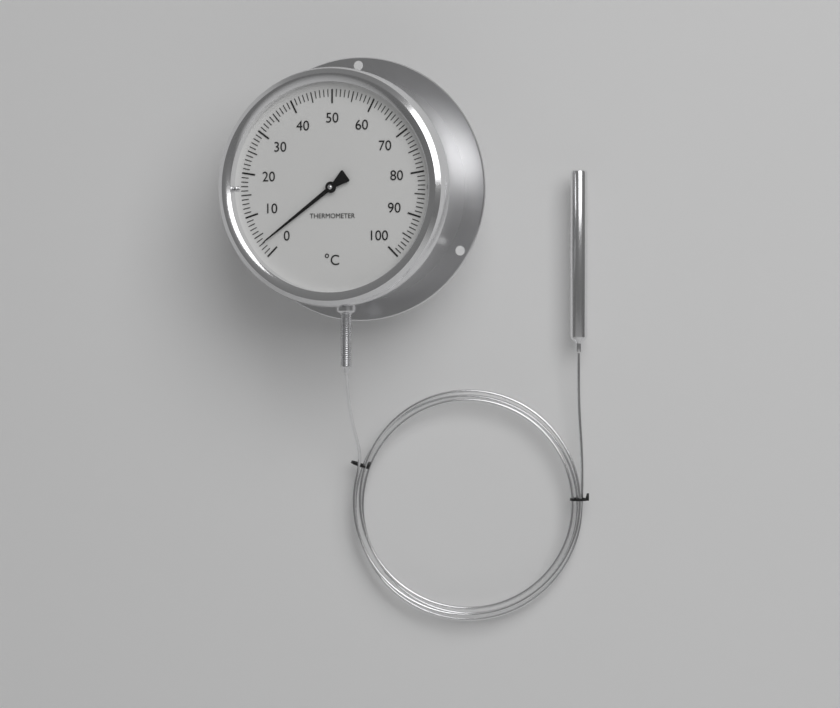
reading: 3 °C
